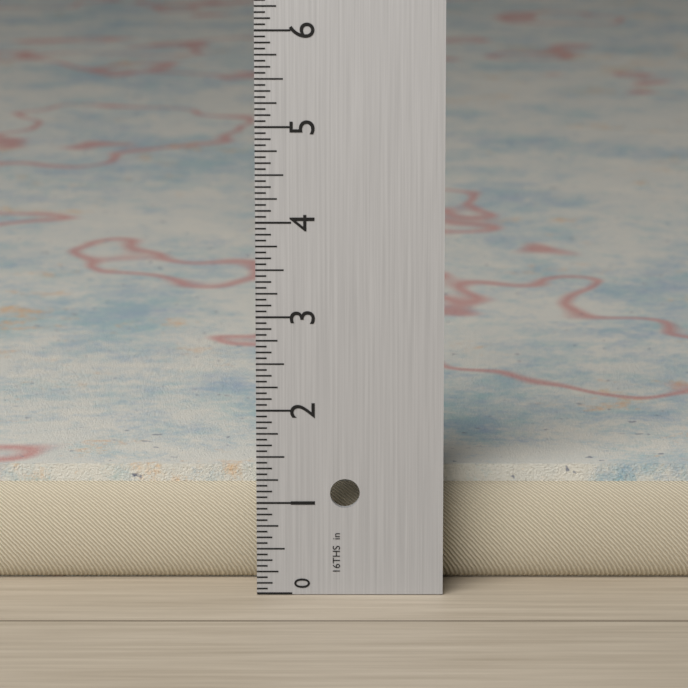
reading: 1.2500 in
